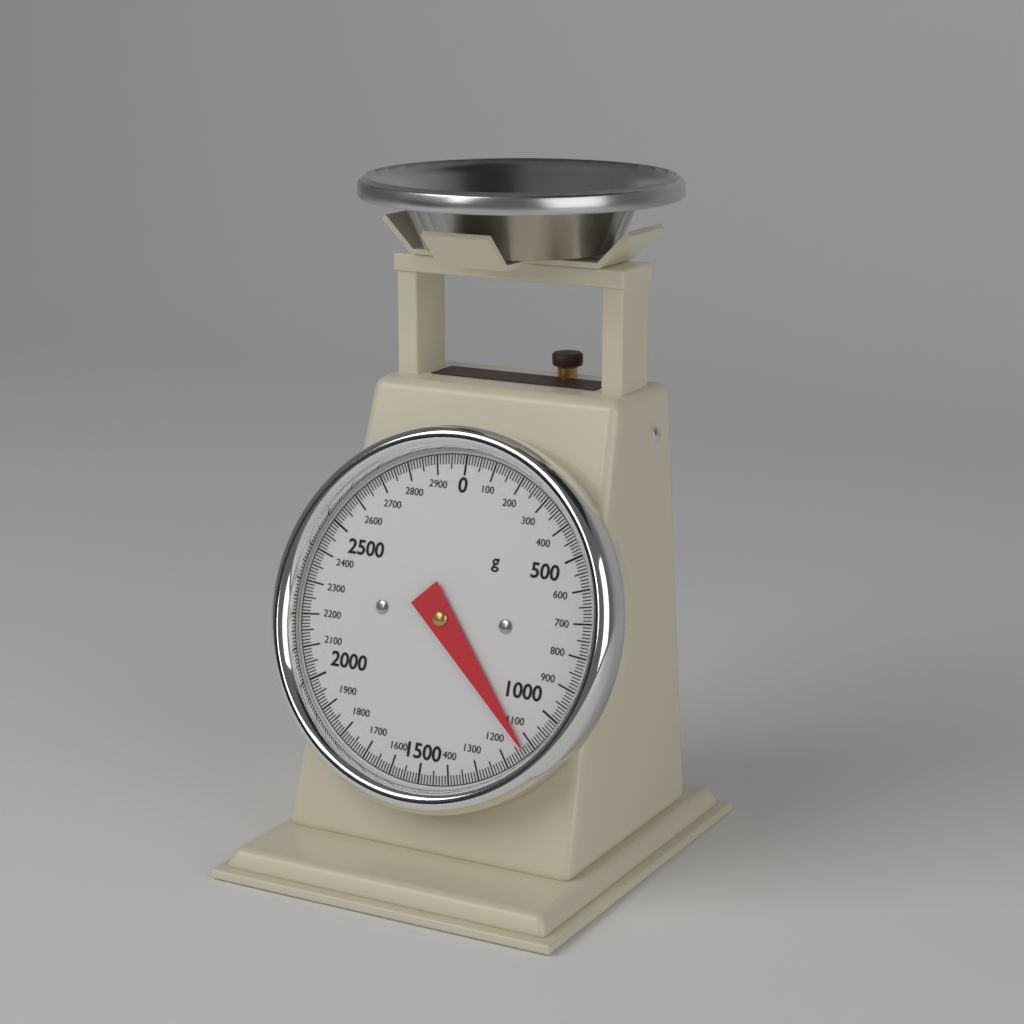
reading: 1130 g
